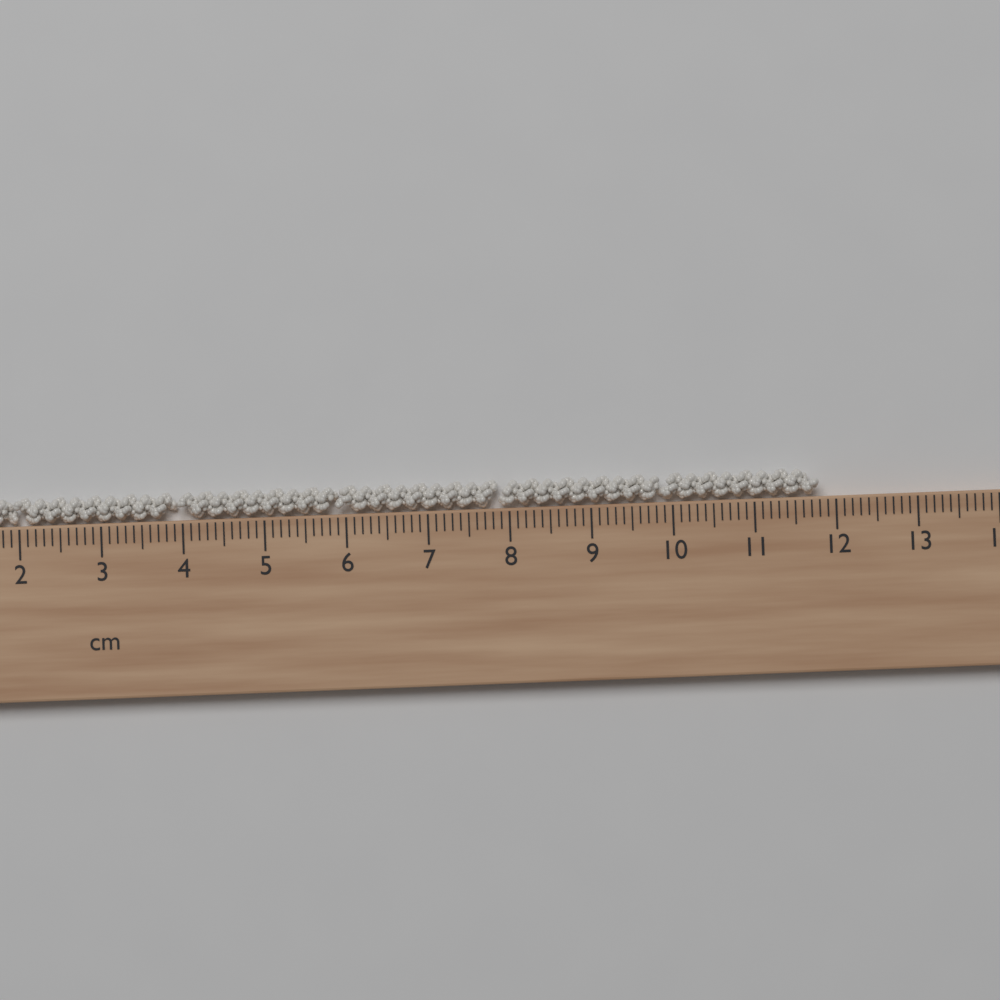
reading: 11.8 cm
